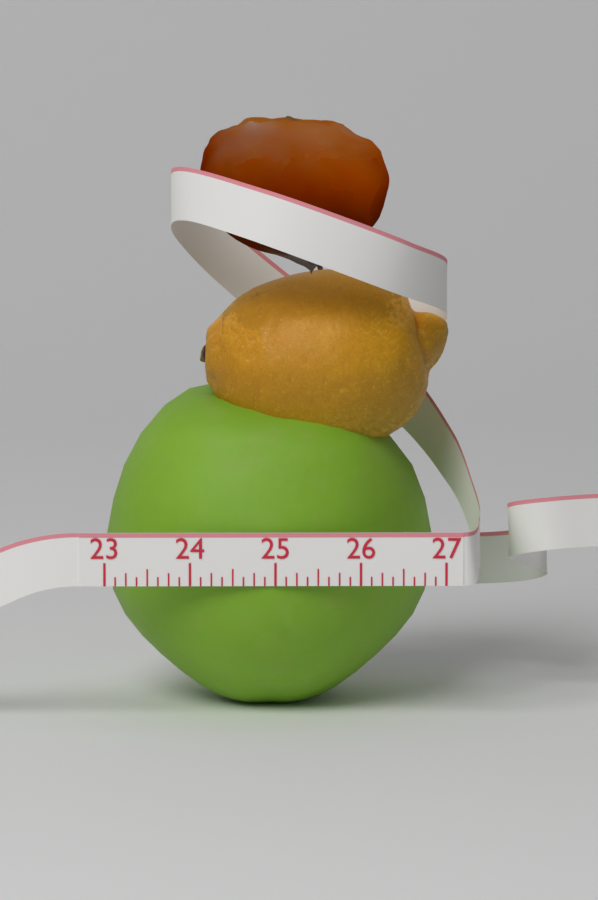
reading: 26.875 (no unit)
